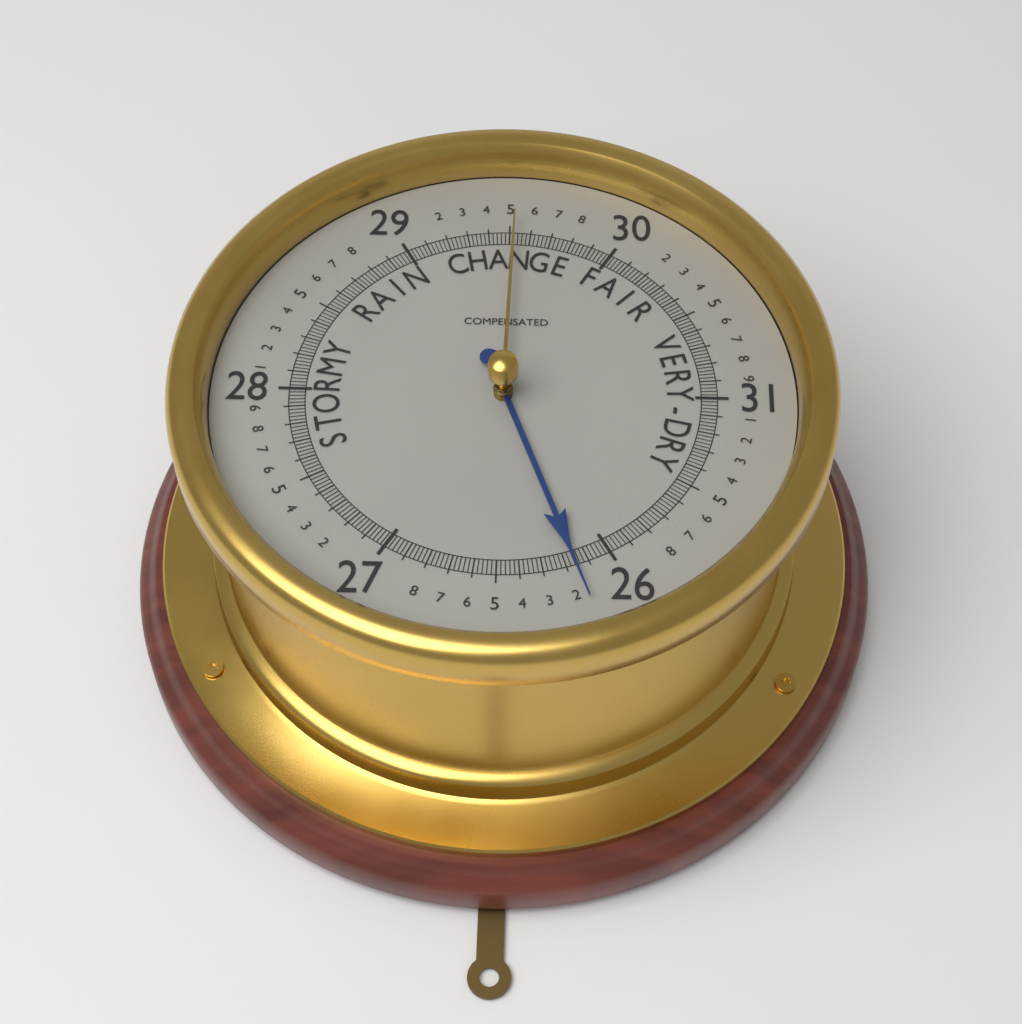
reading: 26.16 (no unit)
